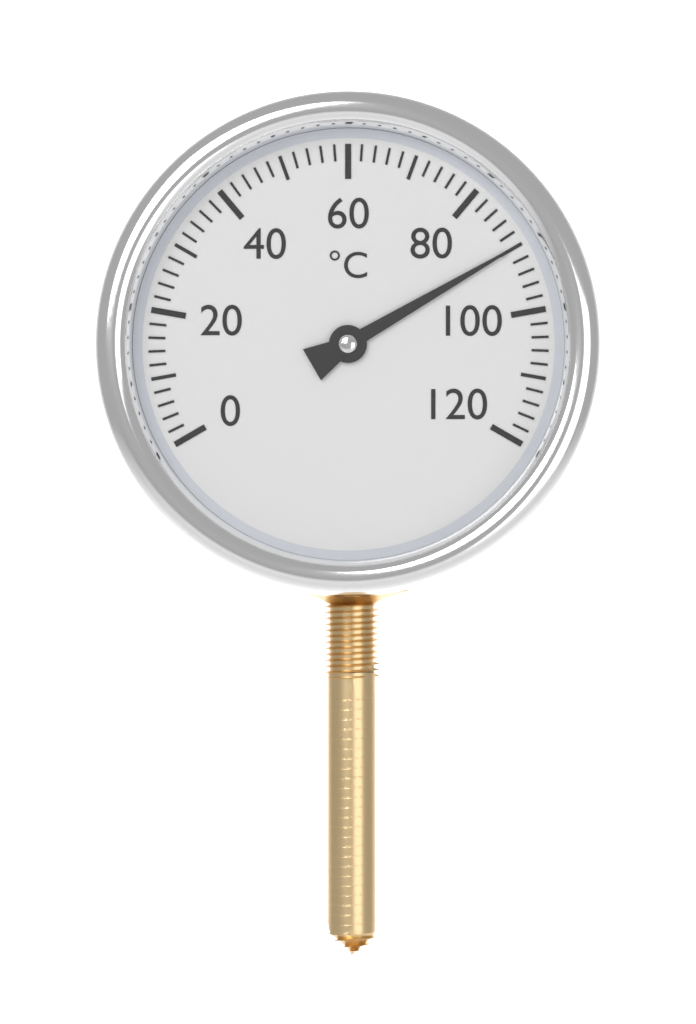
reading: 90 °C
